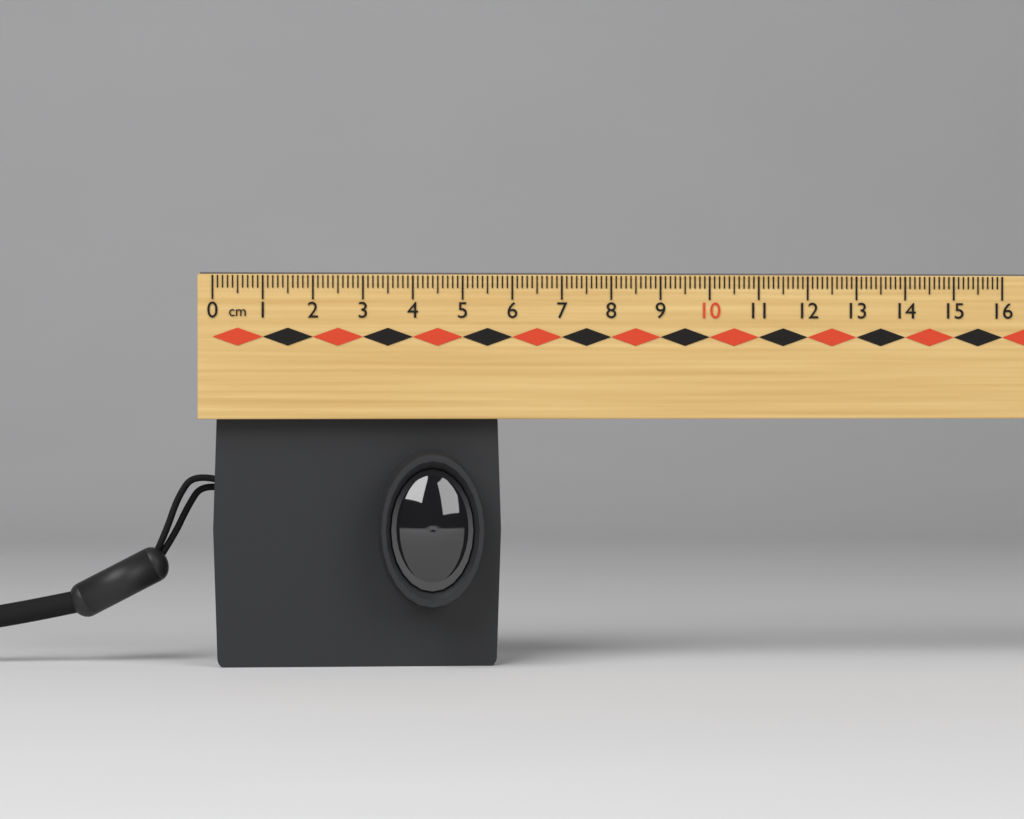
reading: 5.8 cm
